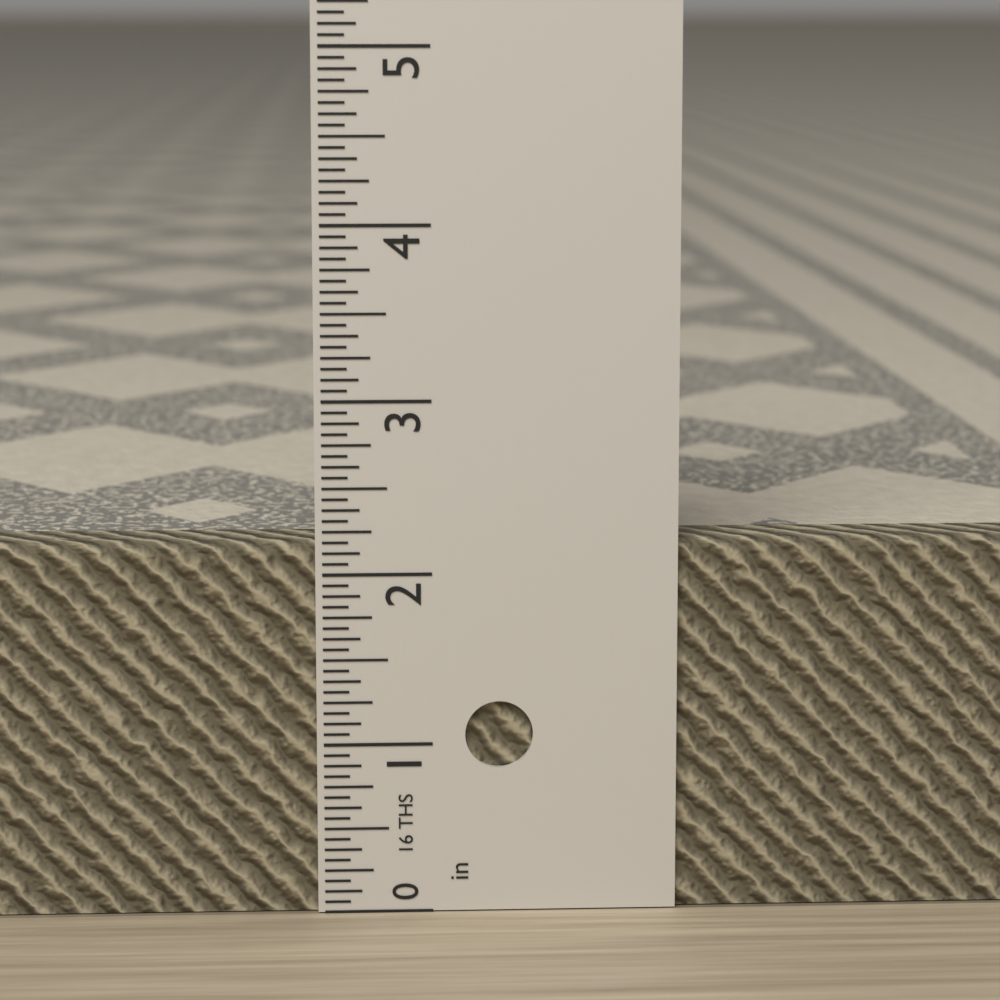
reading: 2.1875 in
